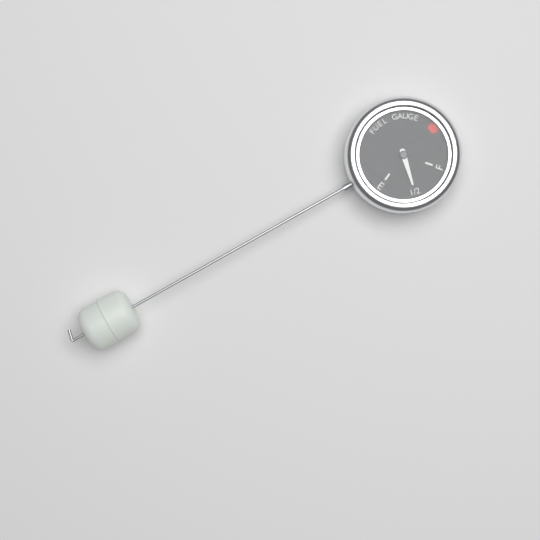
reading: 0.5 (no unit)
